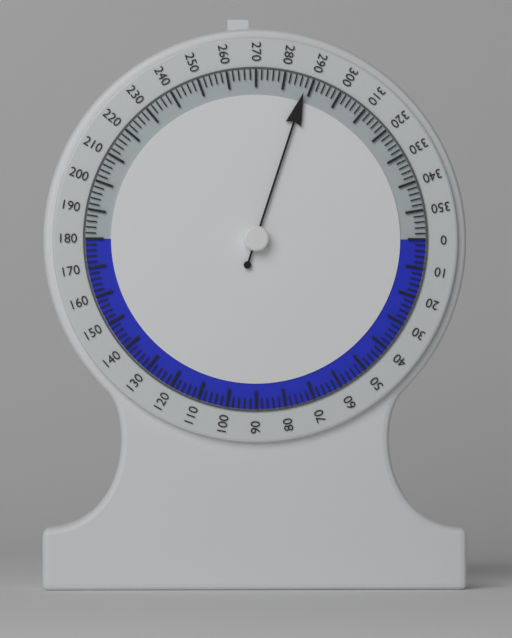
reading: 288 (no unit)
